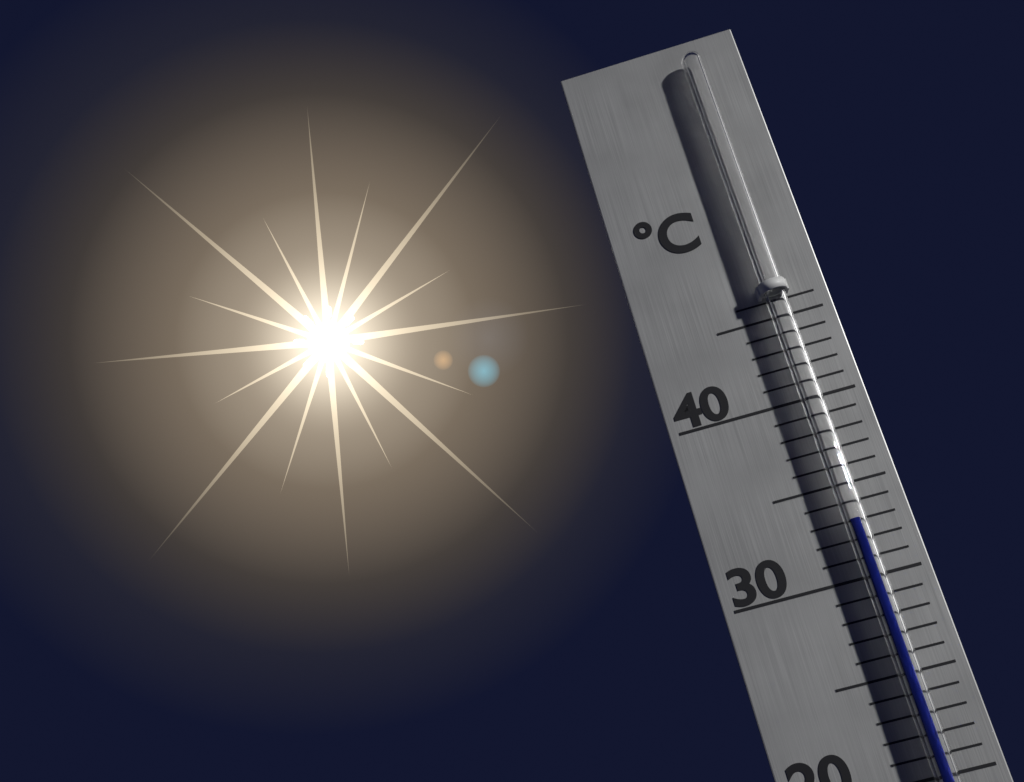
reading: 33 °C
